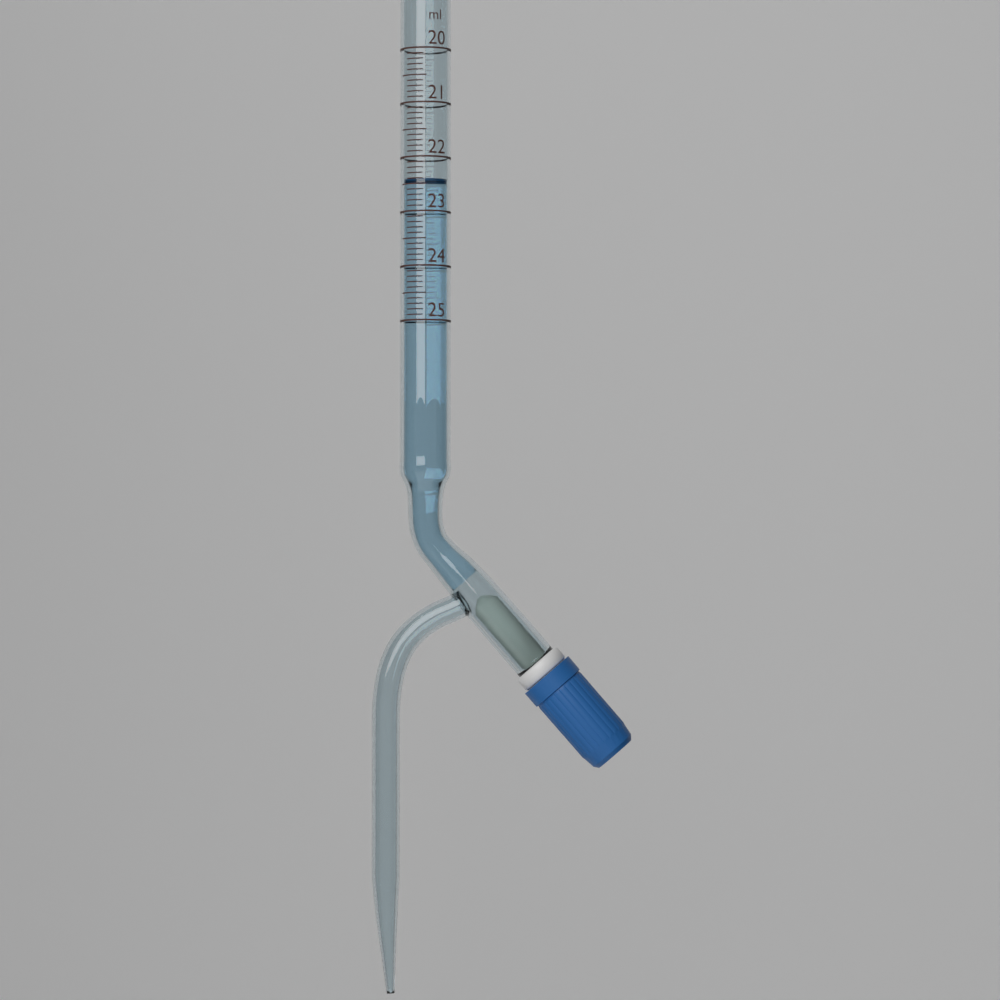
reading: 22.4 ml
